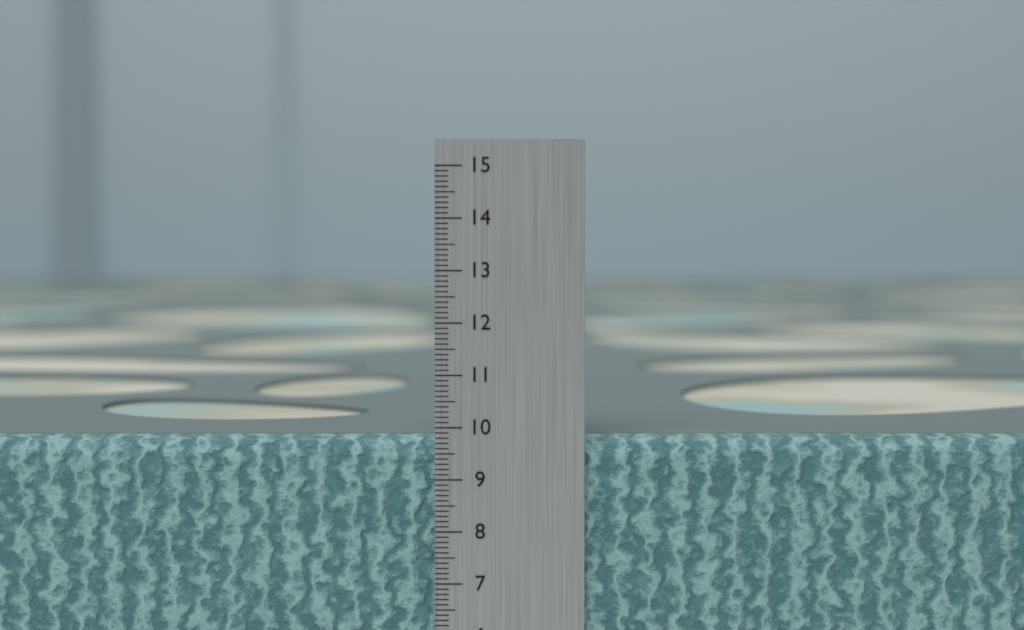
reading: 9.8 cm
